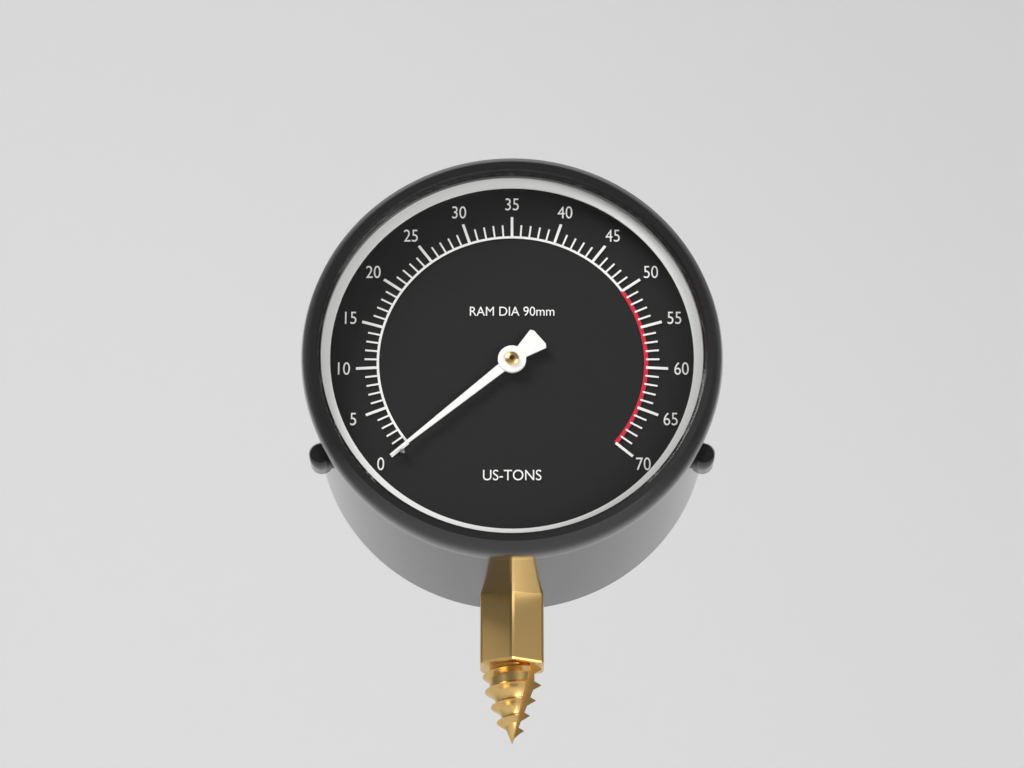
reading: 0 US-TONS
